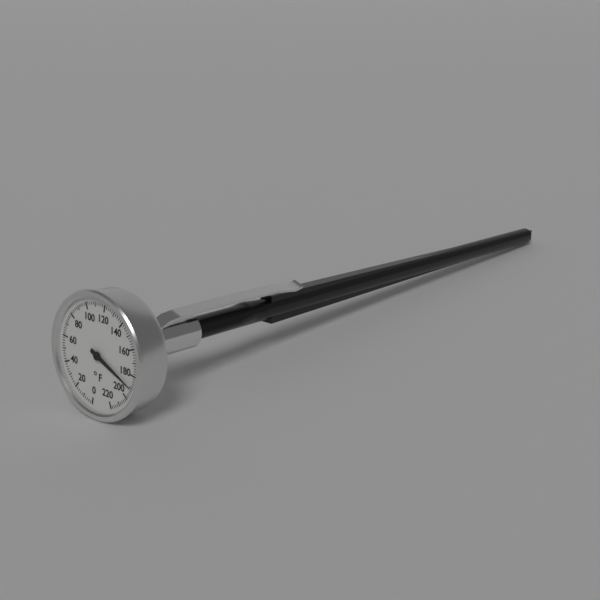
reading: 190 °F
